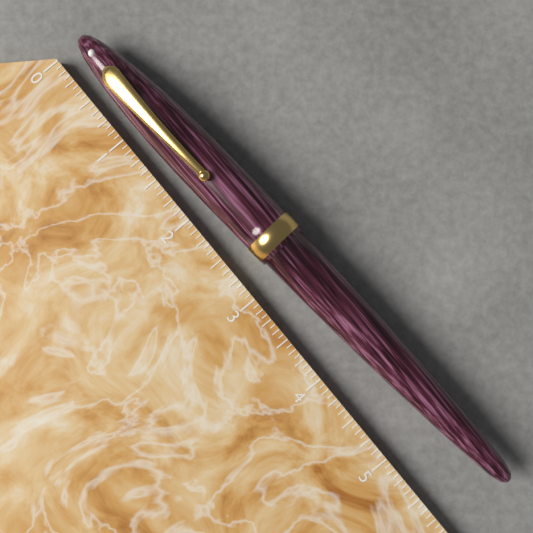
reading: 5.8750 (no unit)
